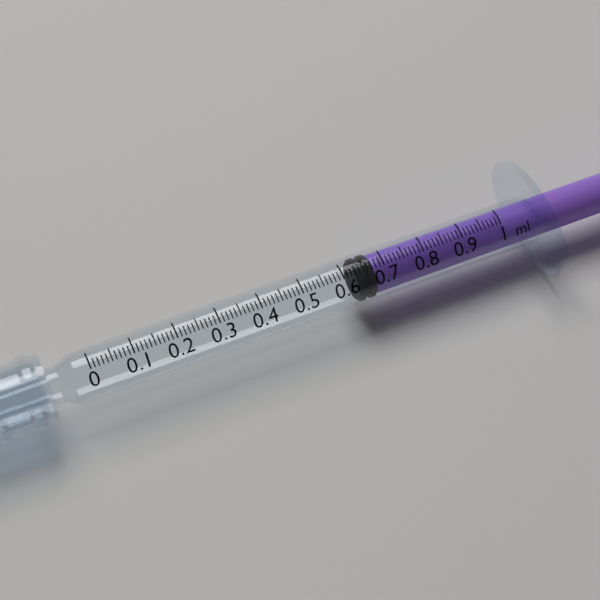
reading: 0.63 ml
